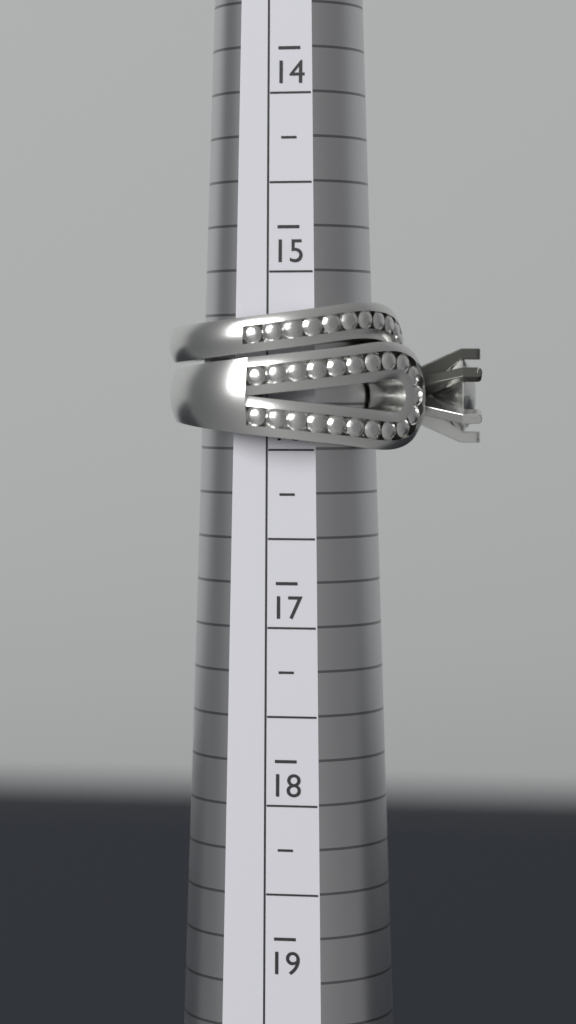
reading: 16.25 (no unit)
